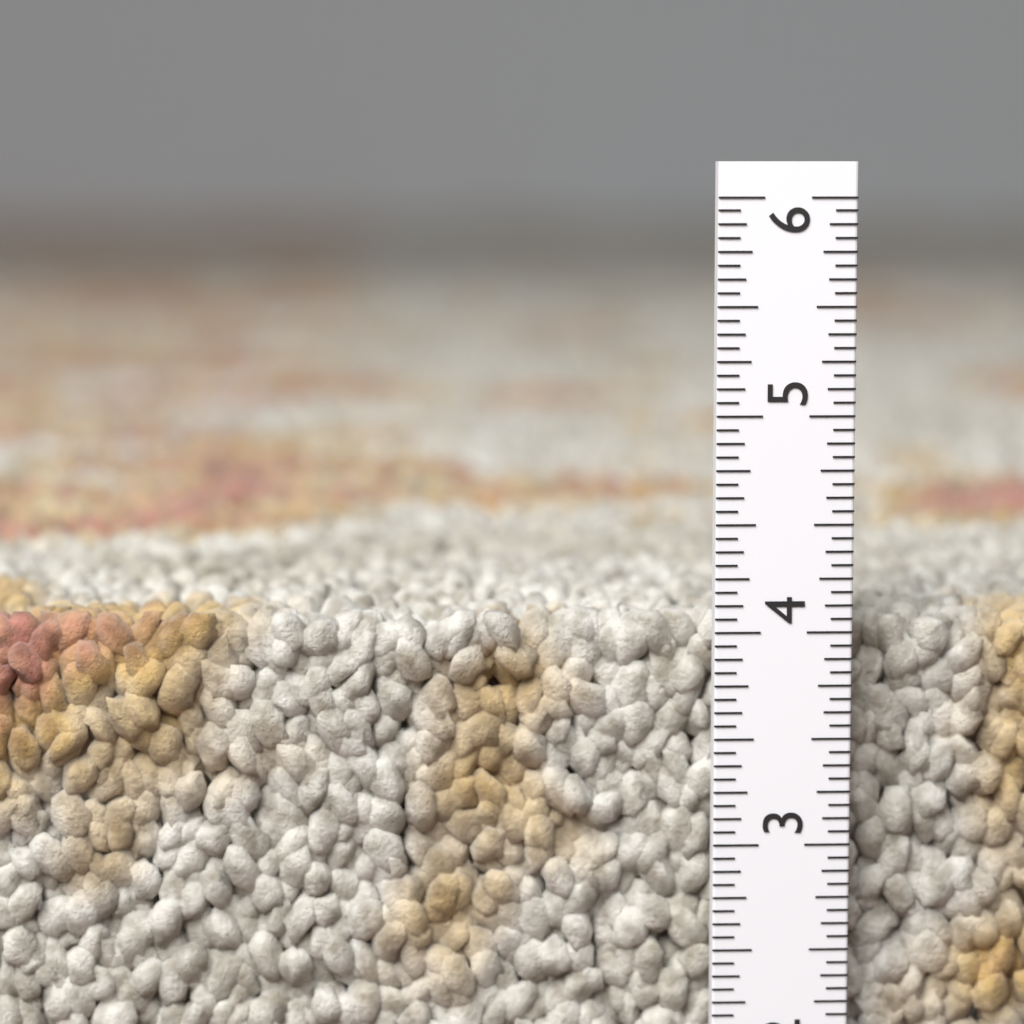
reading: 4.0625 in
